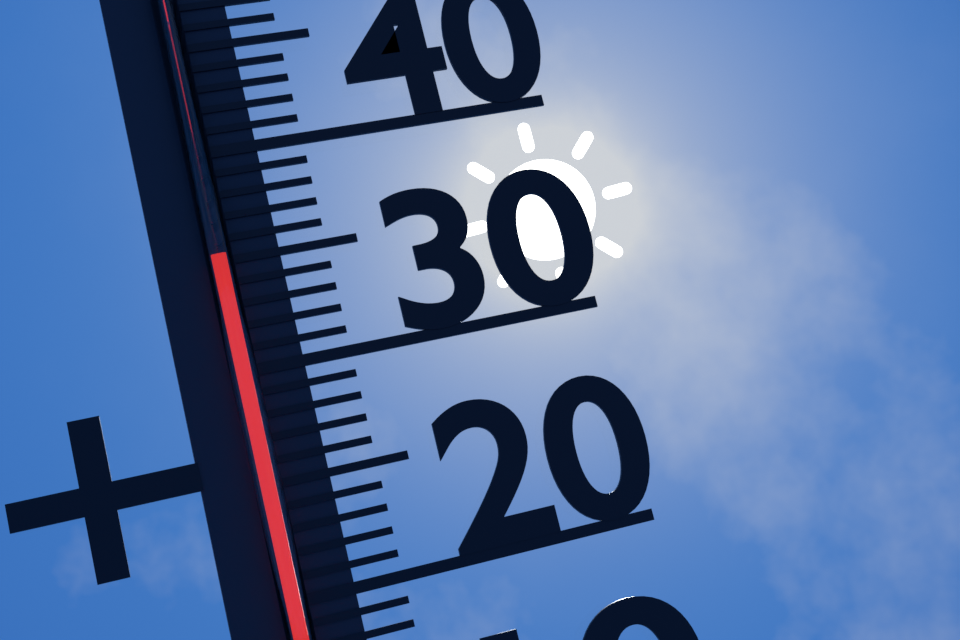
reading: 35 °C
